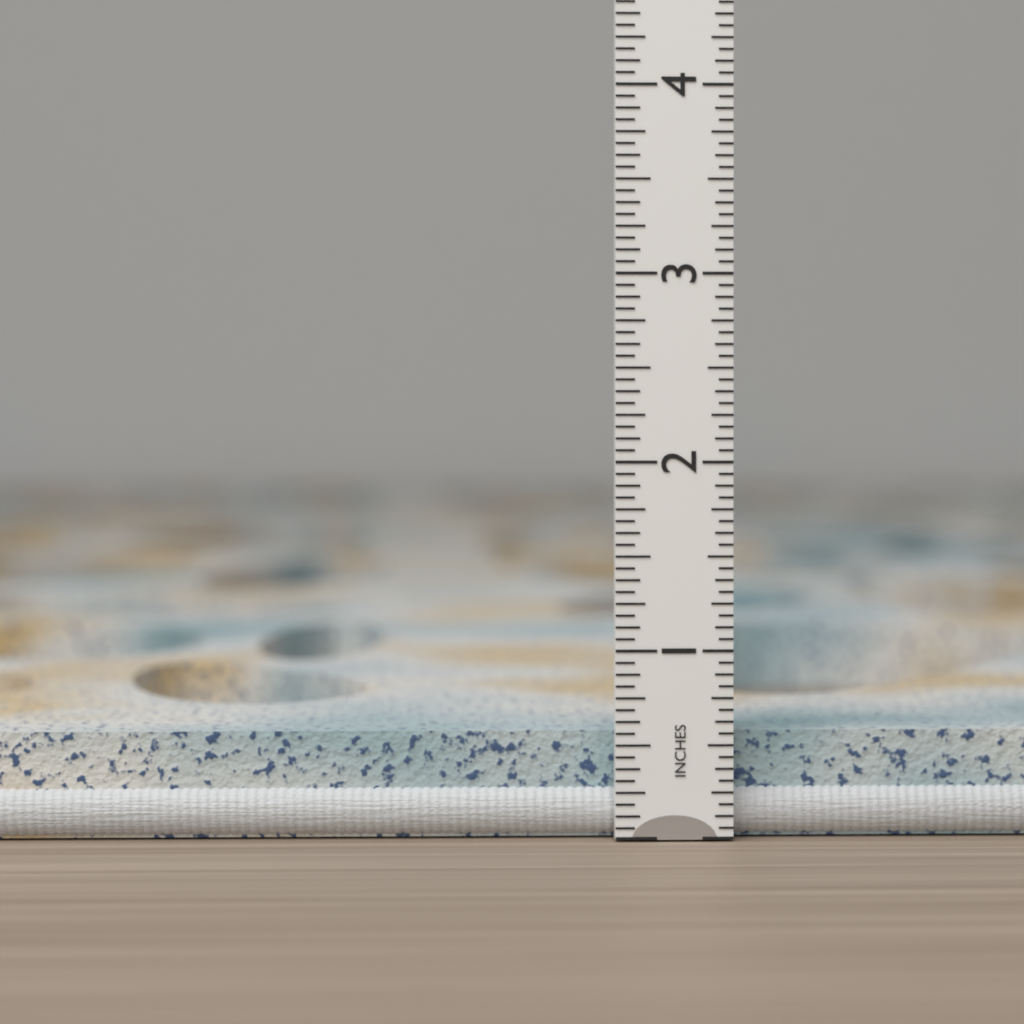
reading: 0.5625 in
